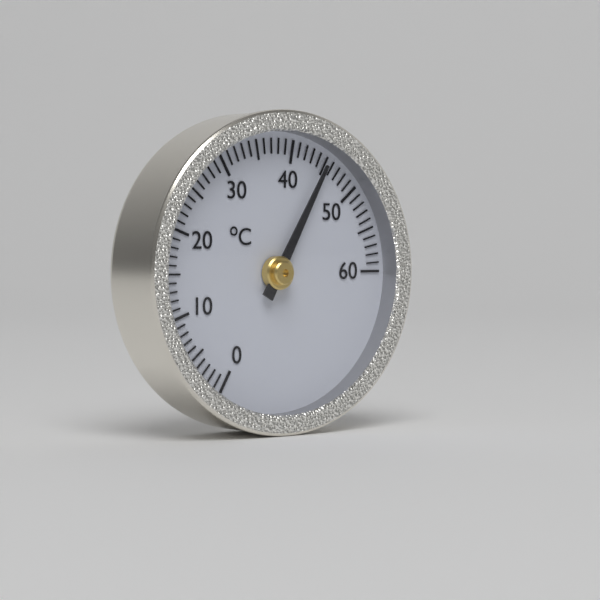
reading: 45 °C
